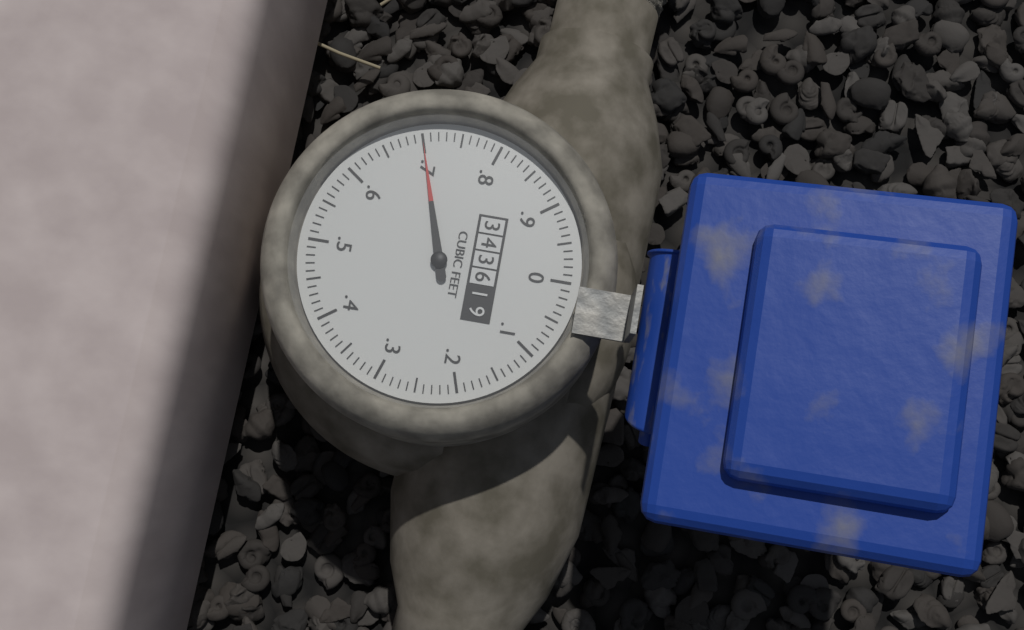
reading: 0.70 cubic feet
